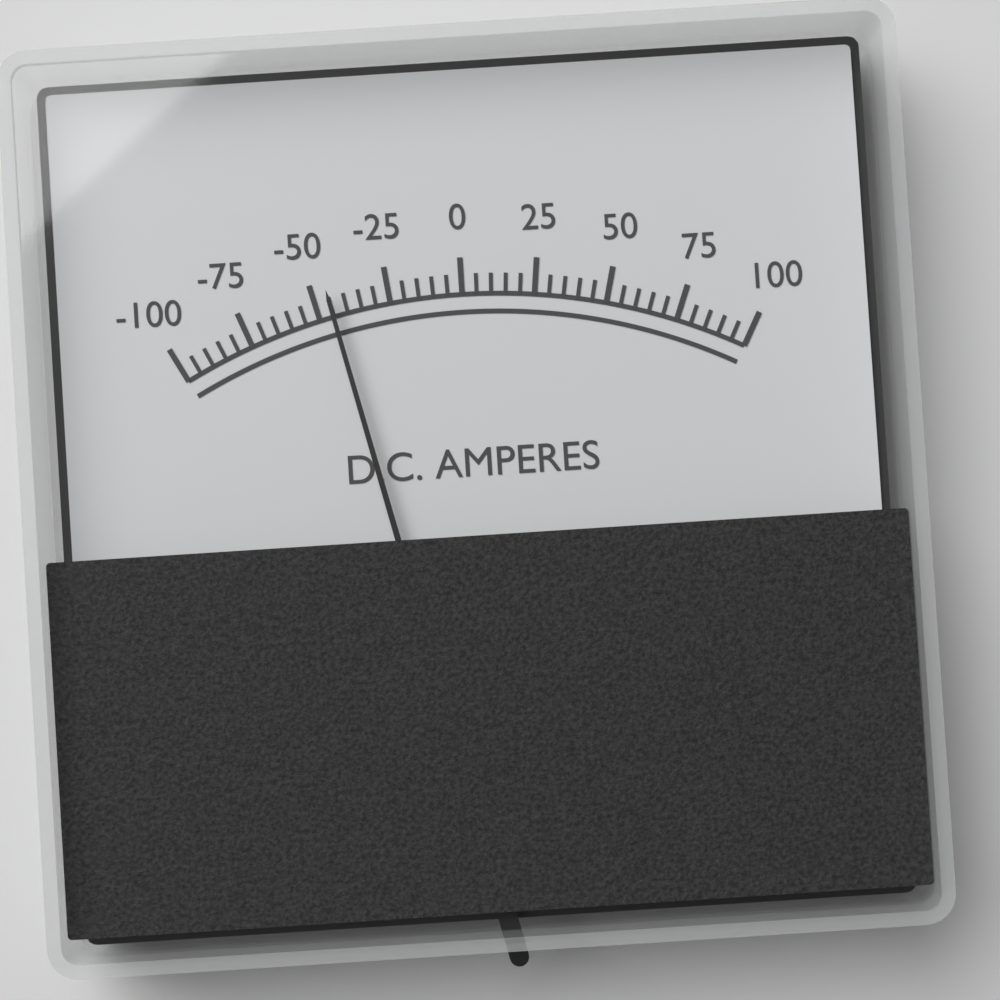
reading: -45 A
